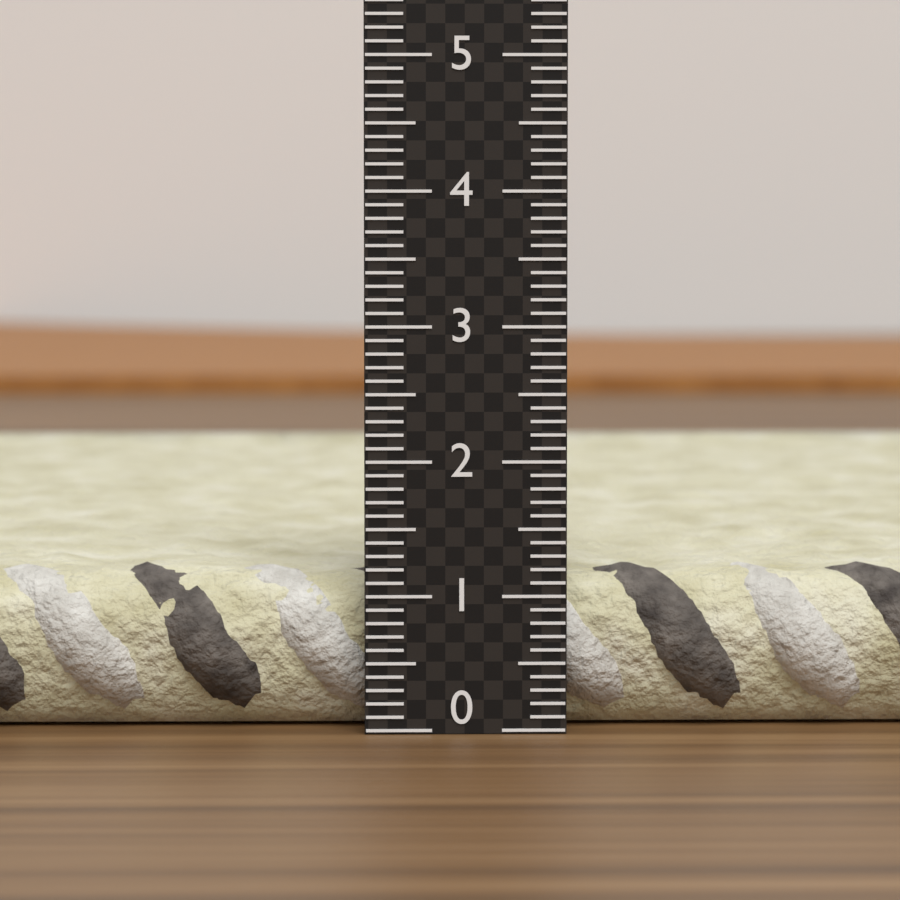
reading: 1.2 (no unit)
